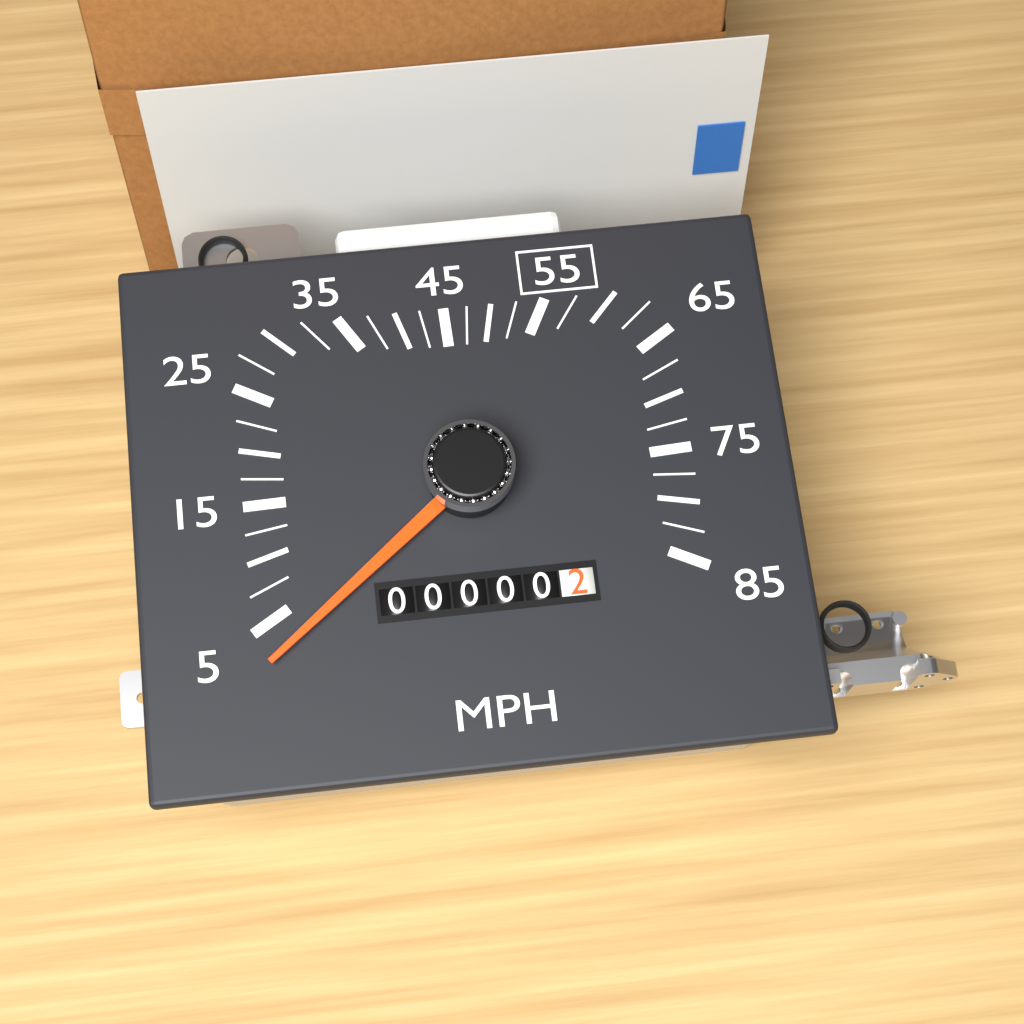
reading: 2.5 MPH
